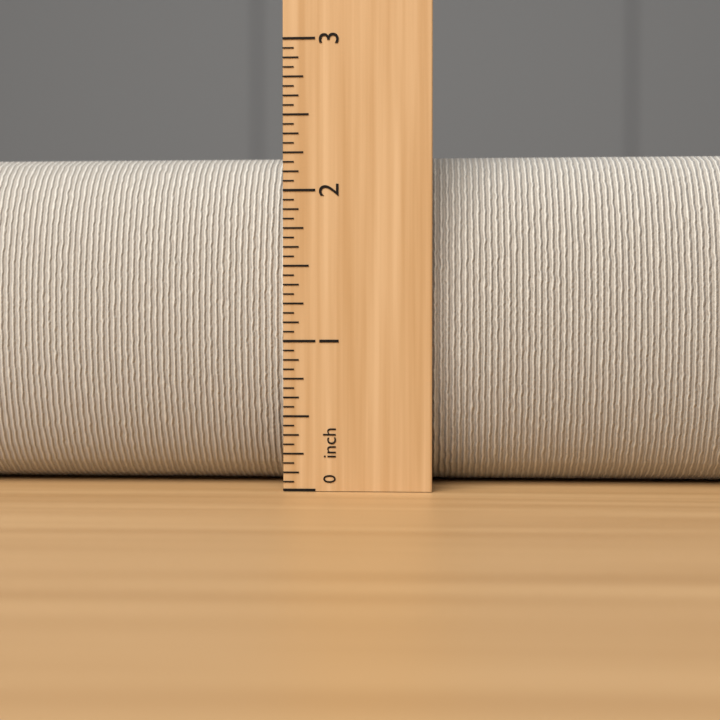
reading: 2.3125 inch
